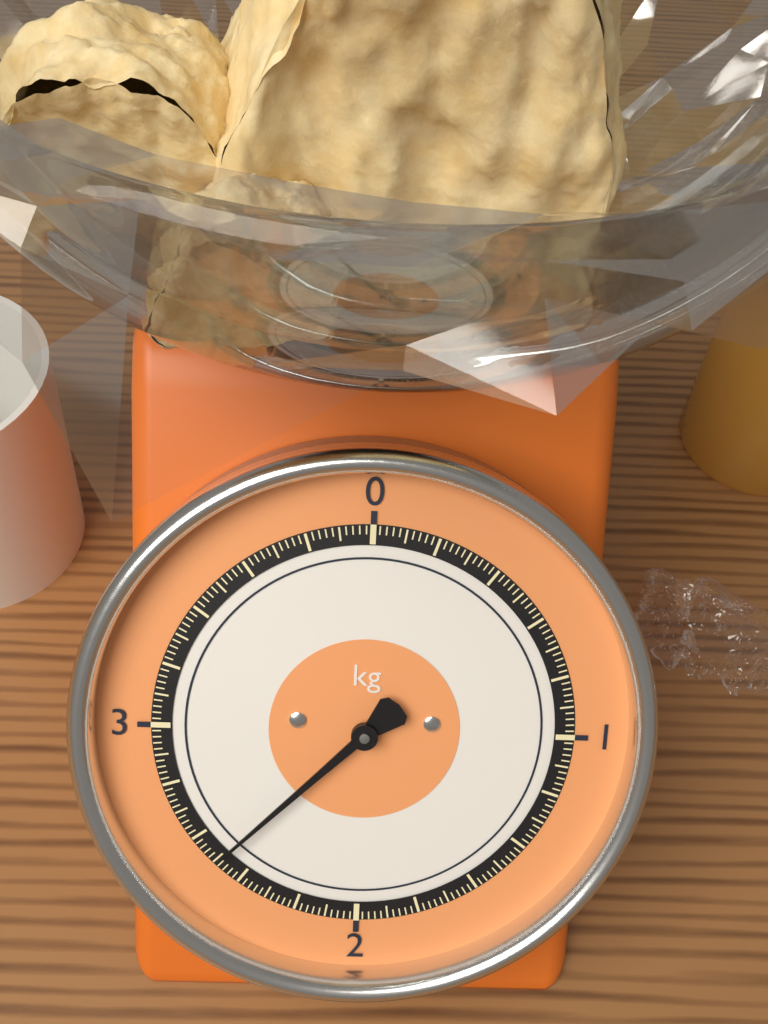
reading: 2.50 kg
